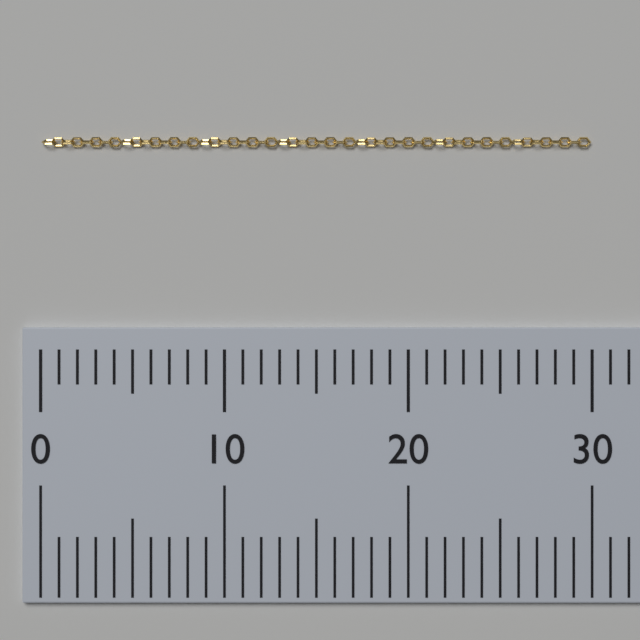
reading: 30 (no unit)
